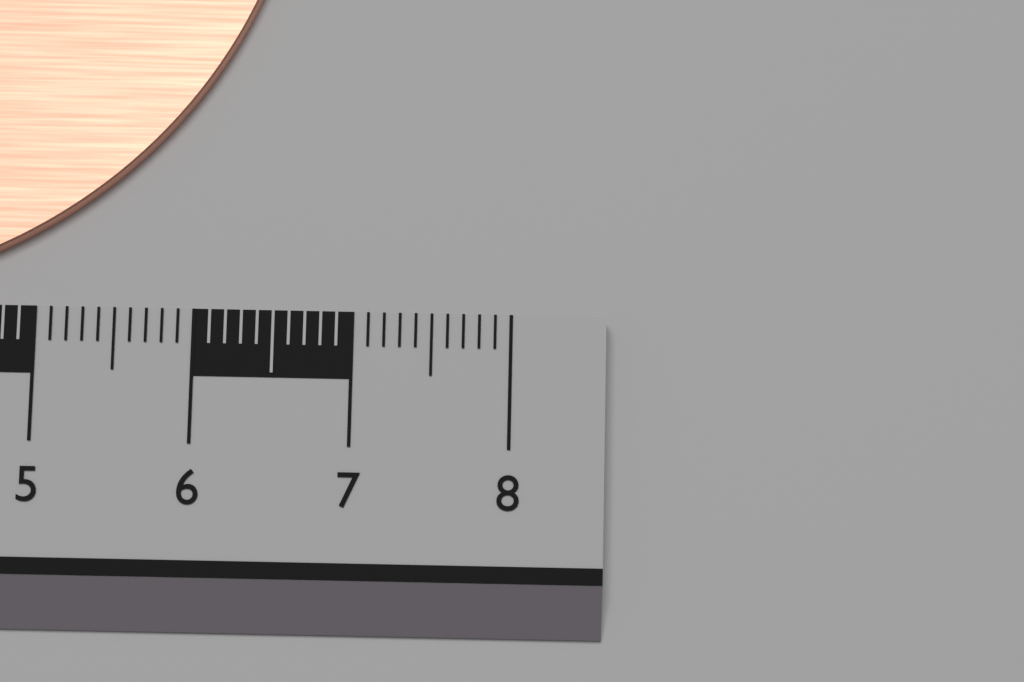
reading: 6.6 cm
